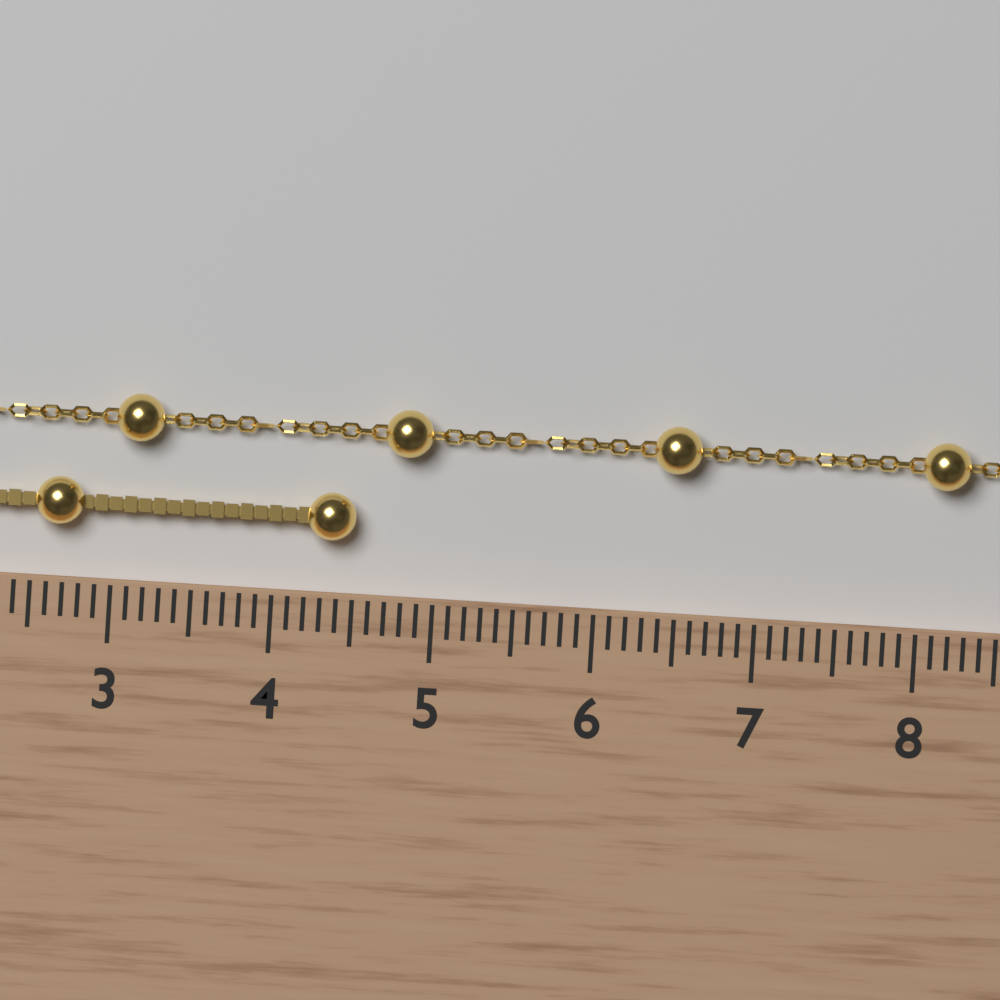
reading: 4.5 cm
